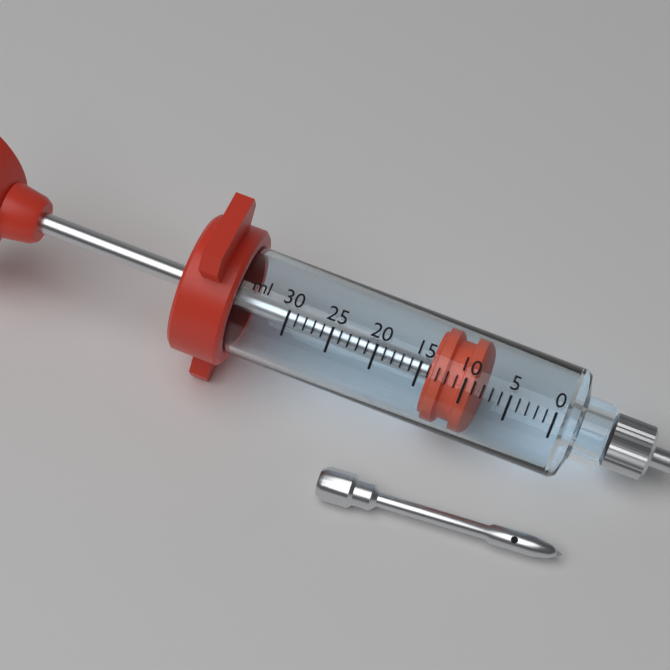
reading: 9 ml
